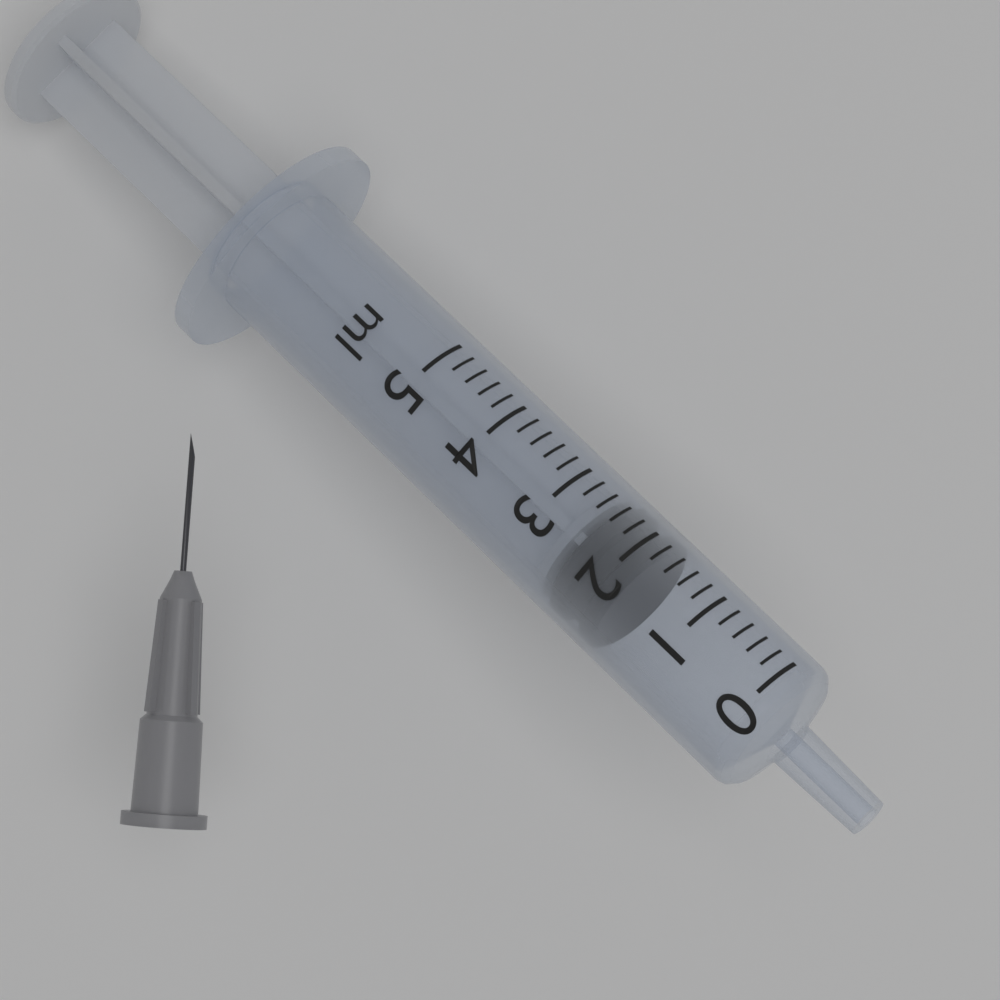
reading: 1.8 ml
